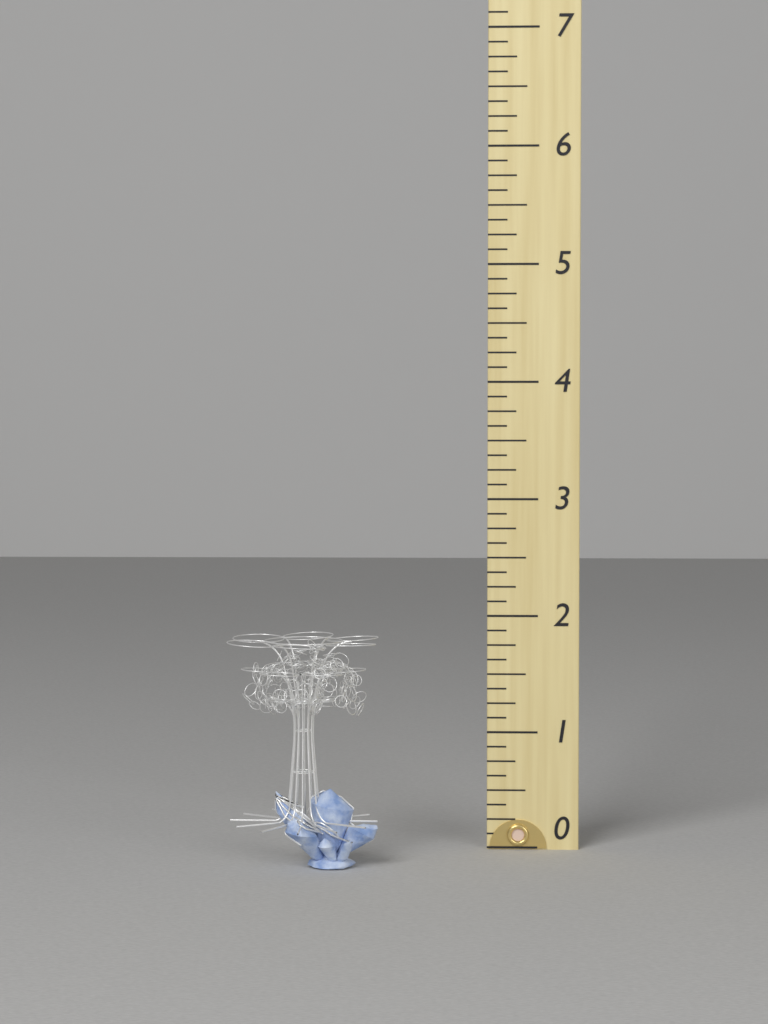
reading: 1.875 (no unit)
